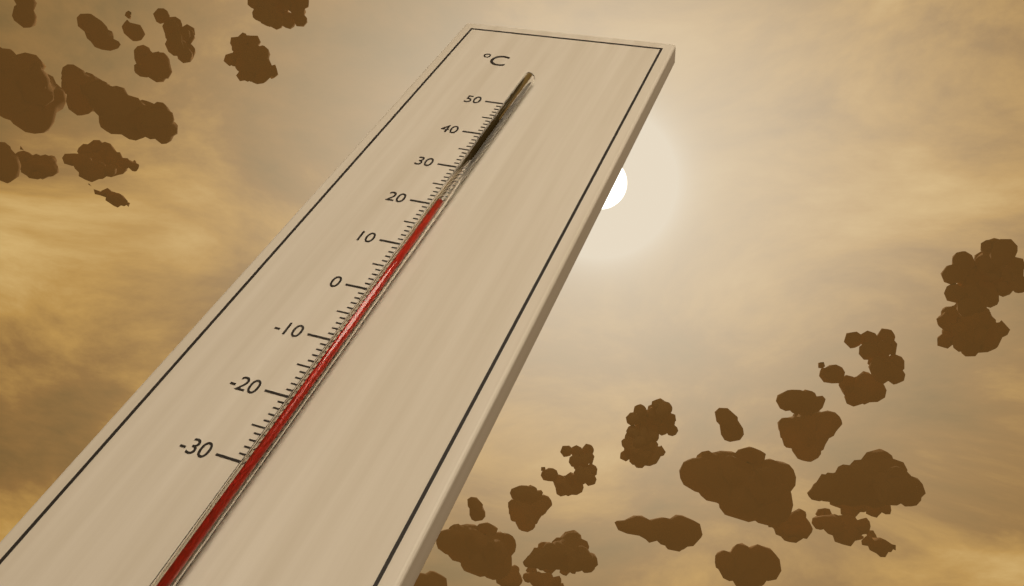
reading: 19 °C
